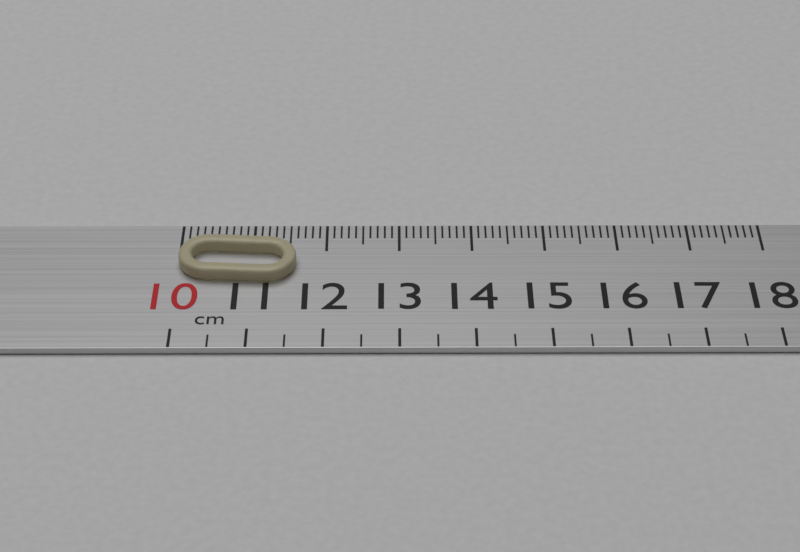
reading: 11.6 cm
